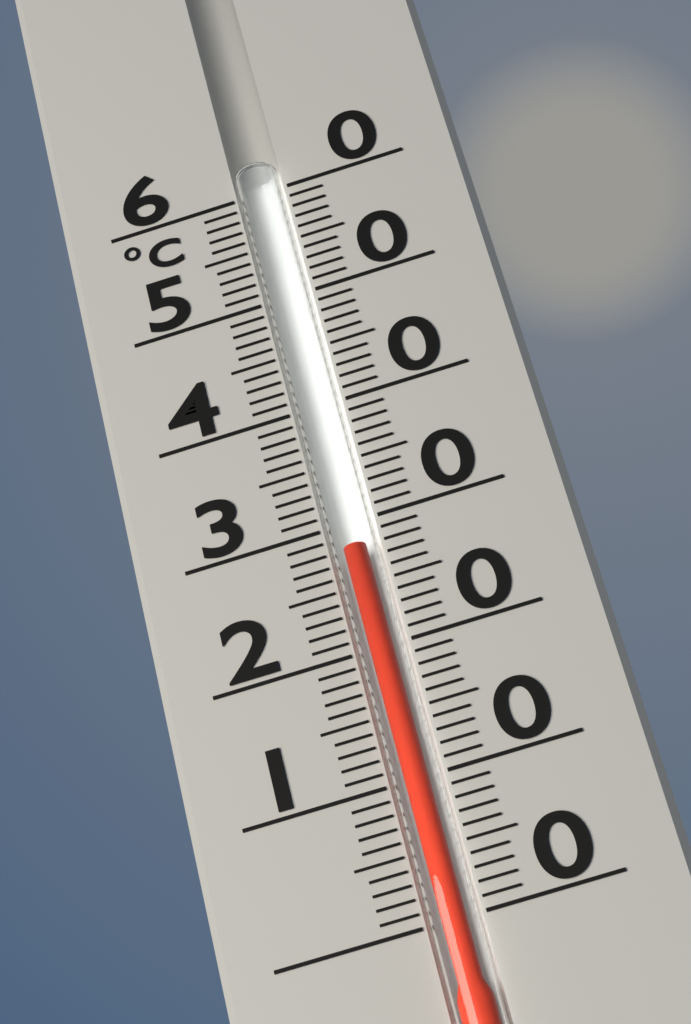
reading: 28 °C
